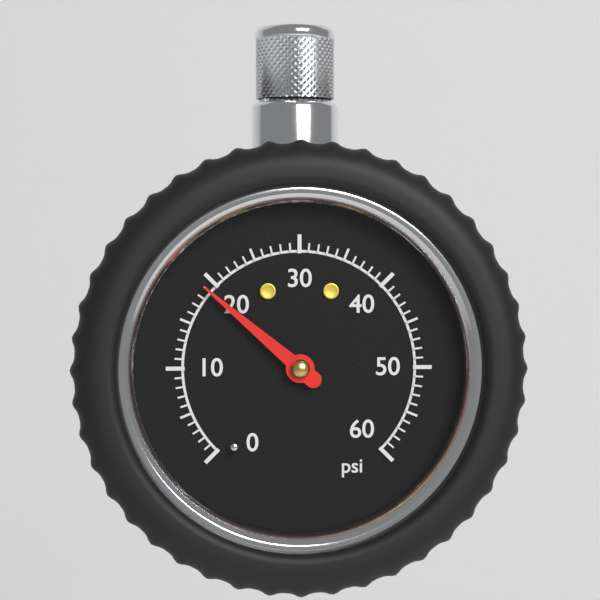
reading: 19 psi
